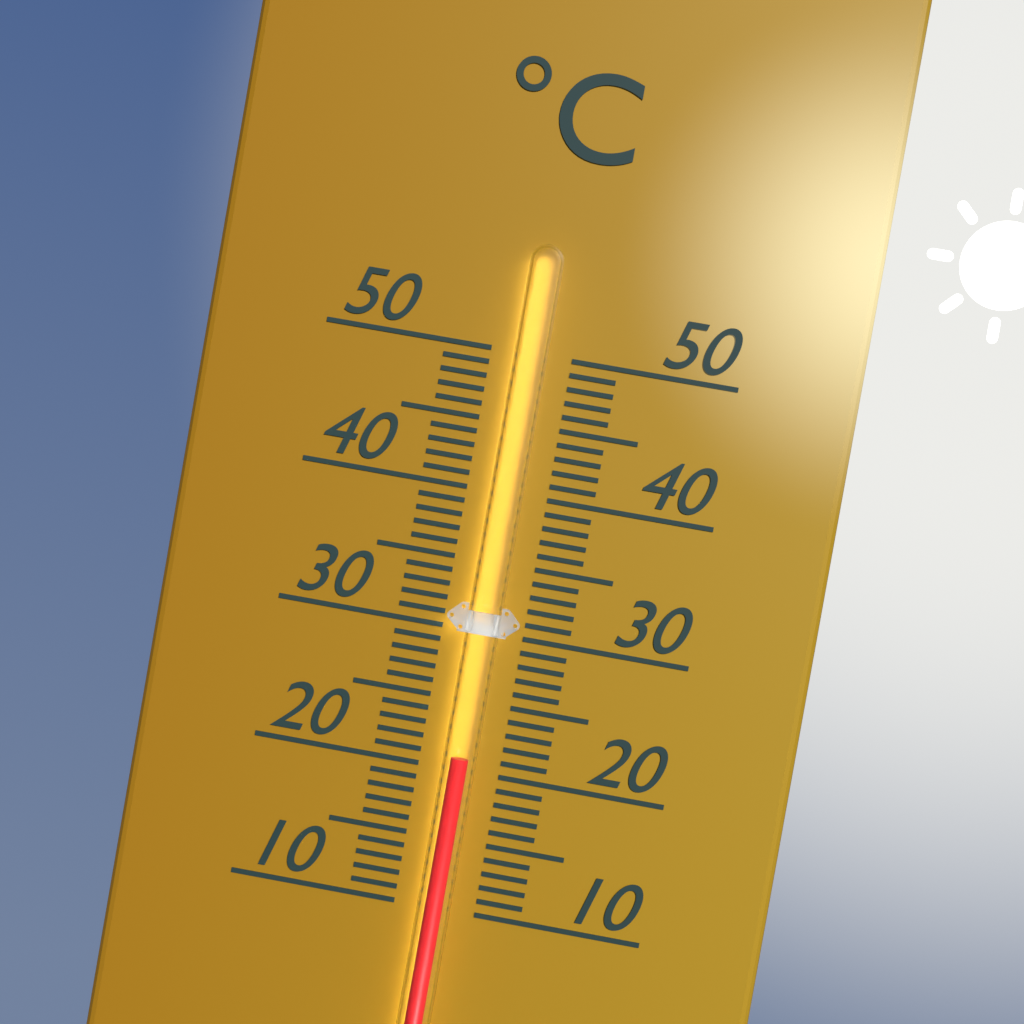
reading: 21 °C
